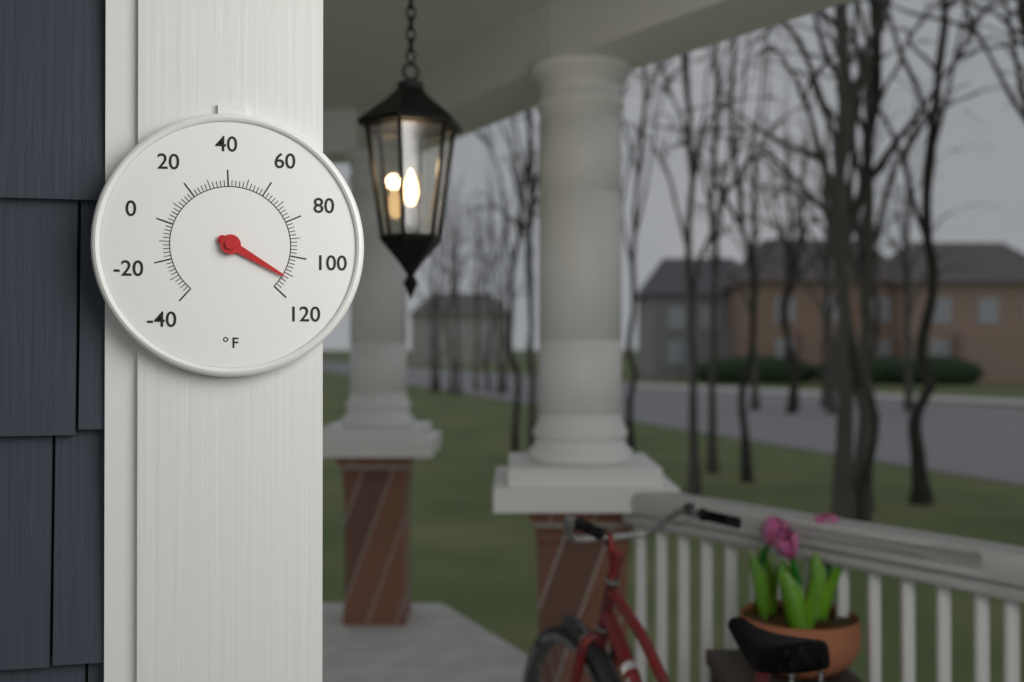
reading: 112 °F
